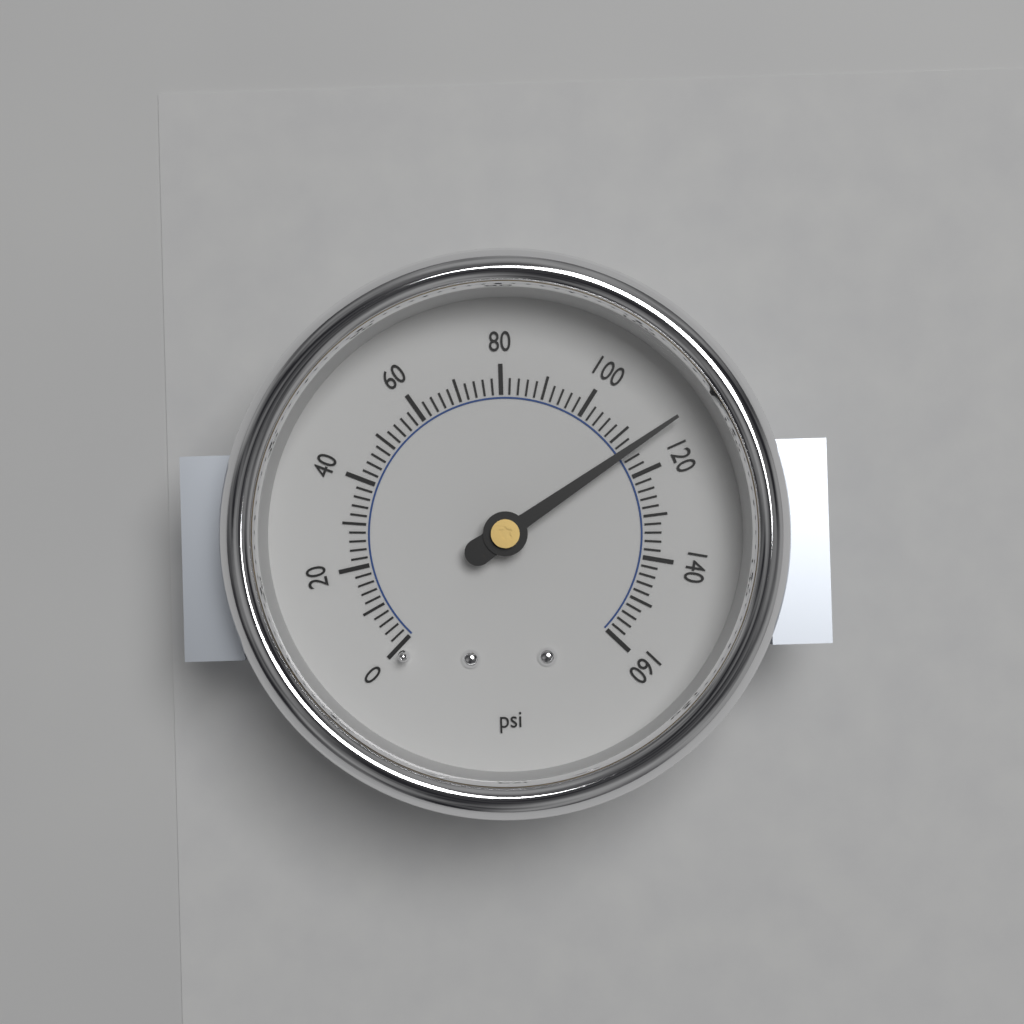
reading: 114 psi
